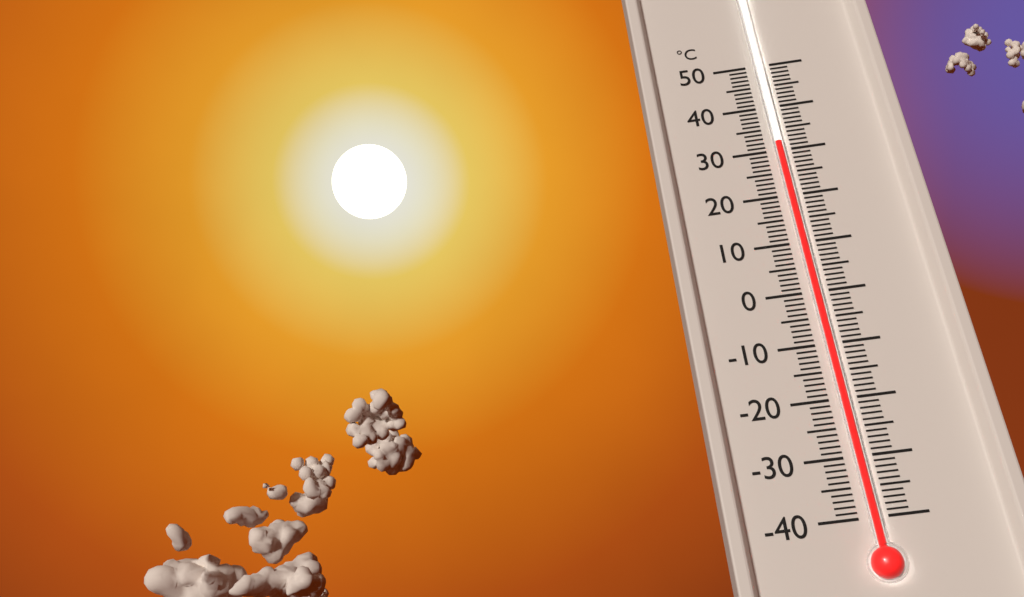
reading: 31 °C
